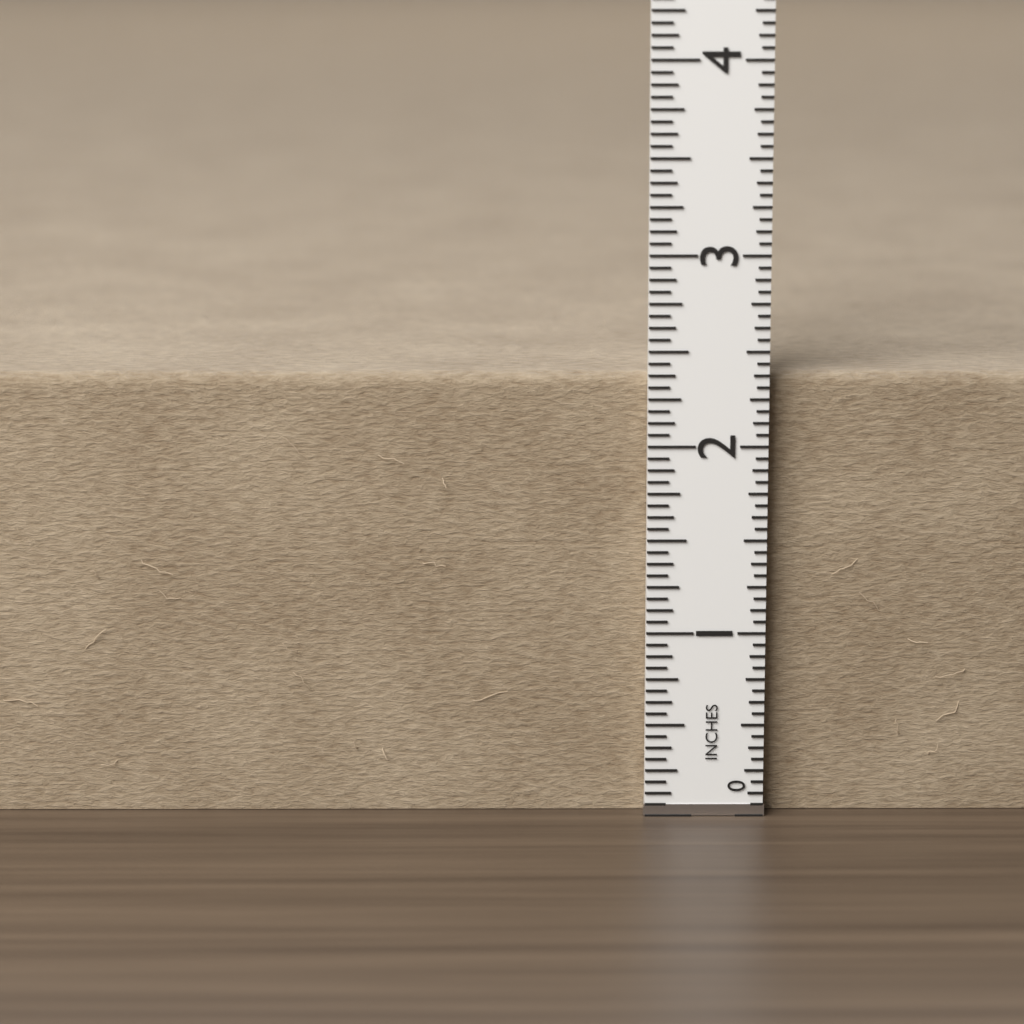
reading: 2.3750 in
